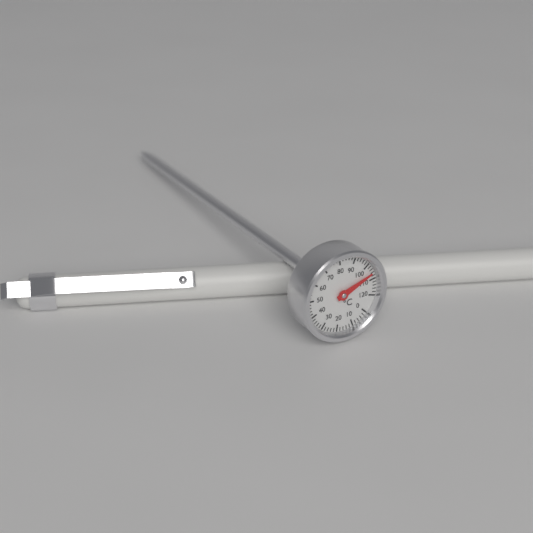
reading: 106 °C
